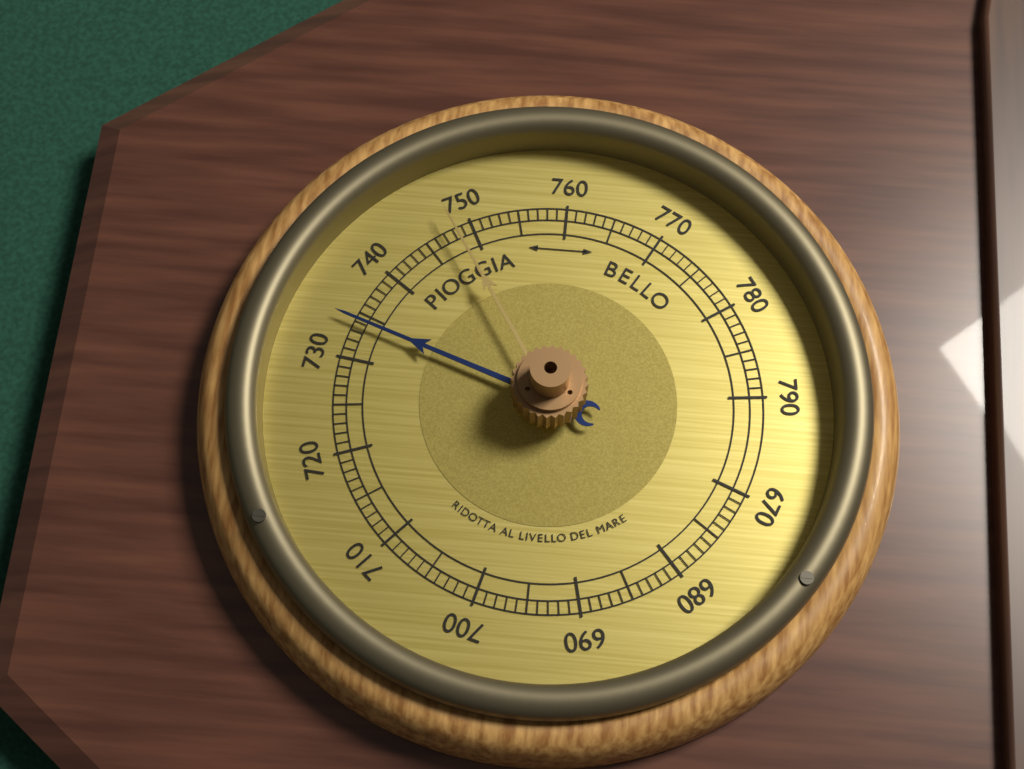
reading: 734 (no unit)
